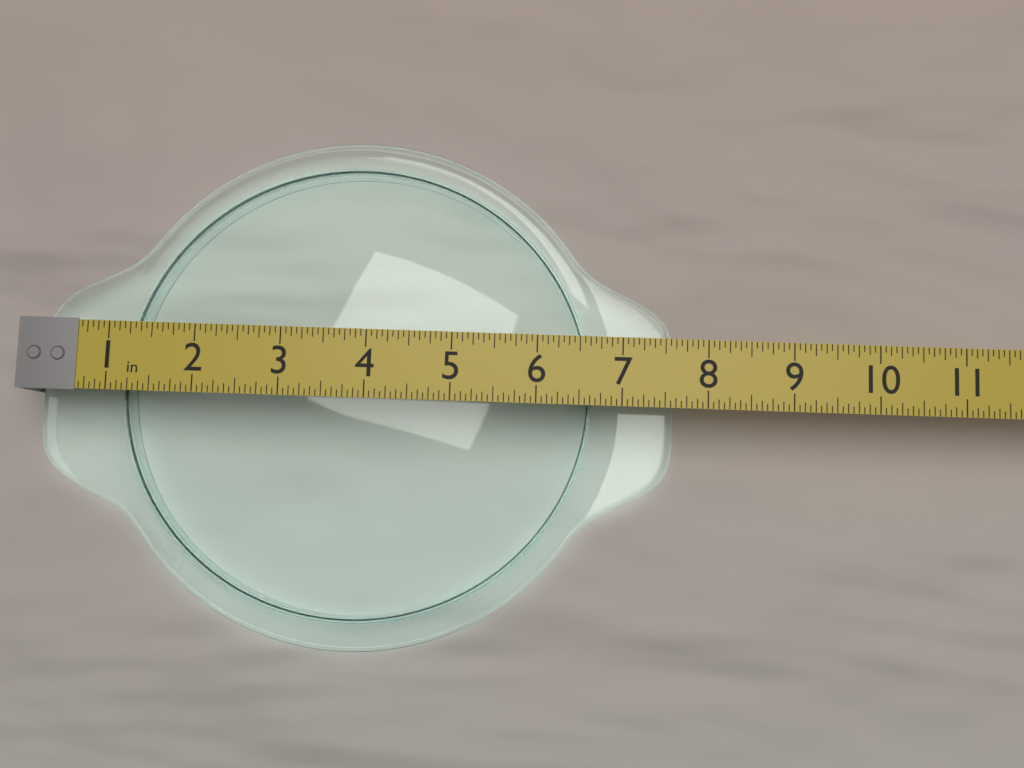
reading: 7.6875 in
